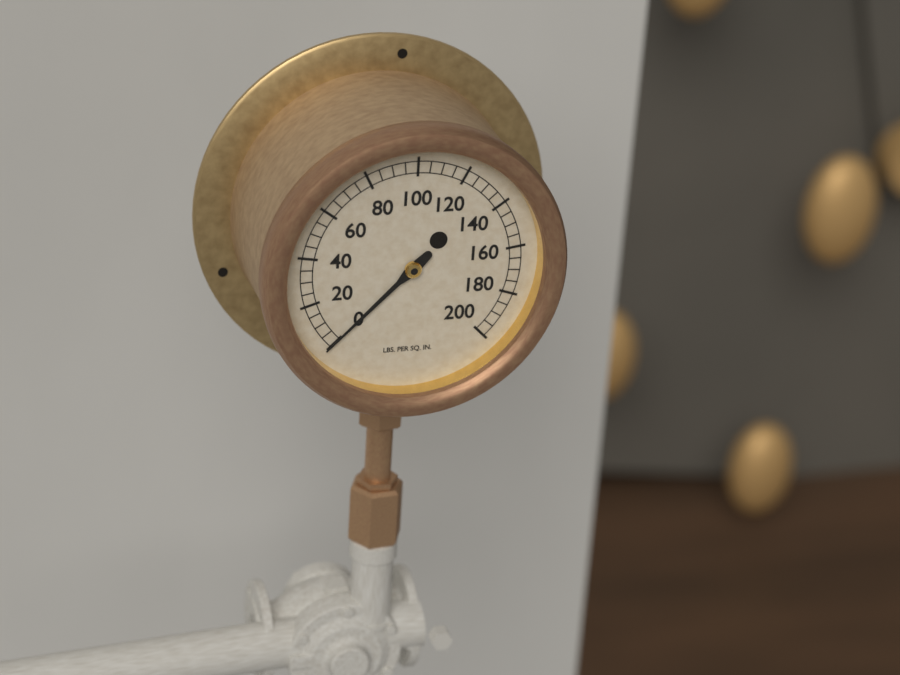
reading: 0 psi
